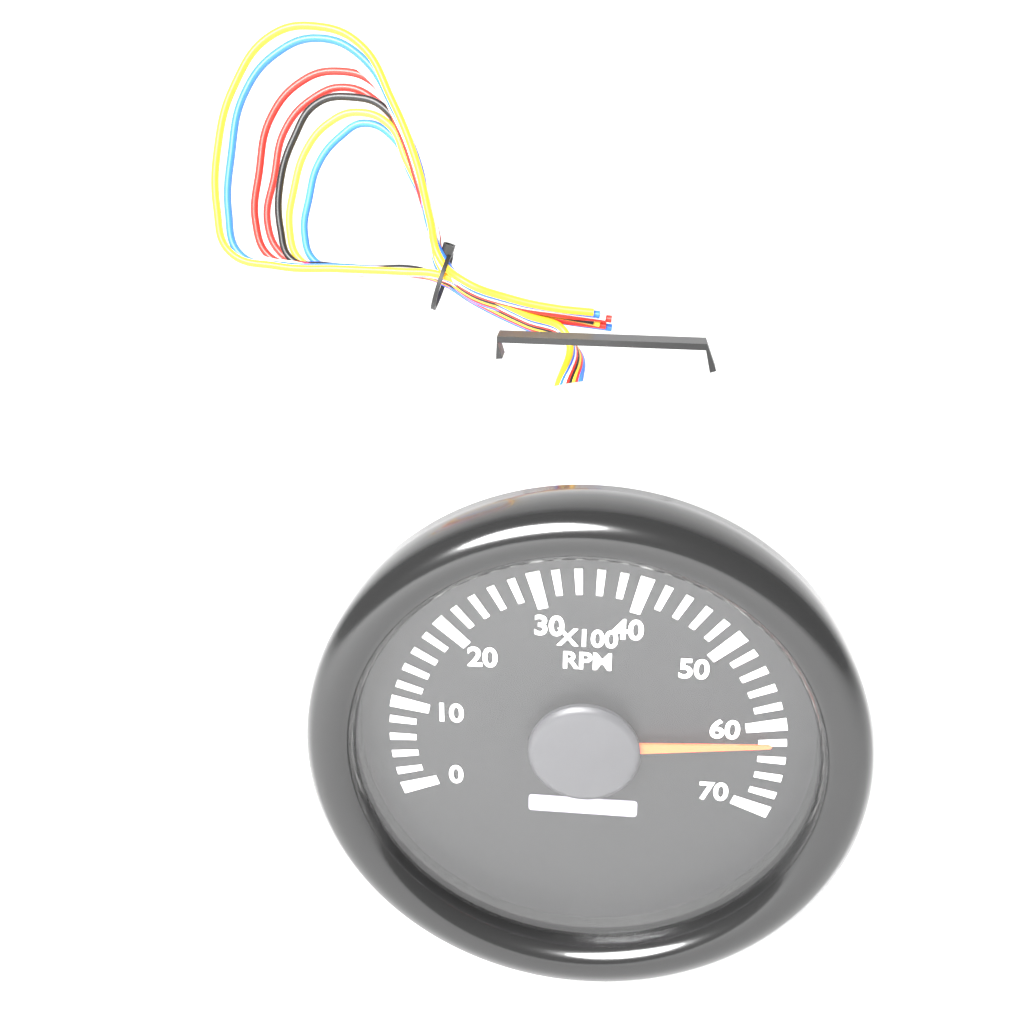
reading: 62 x100 RPM
